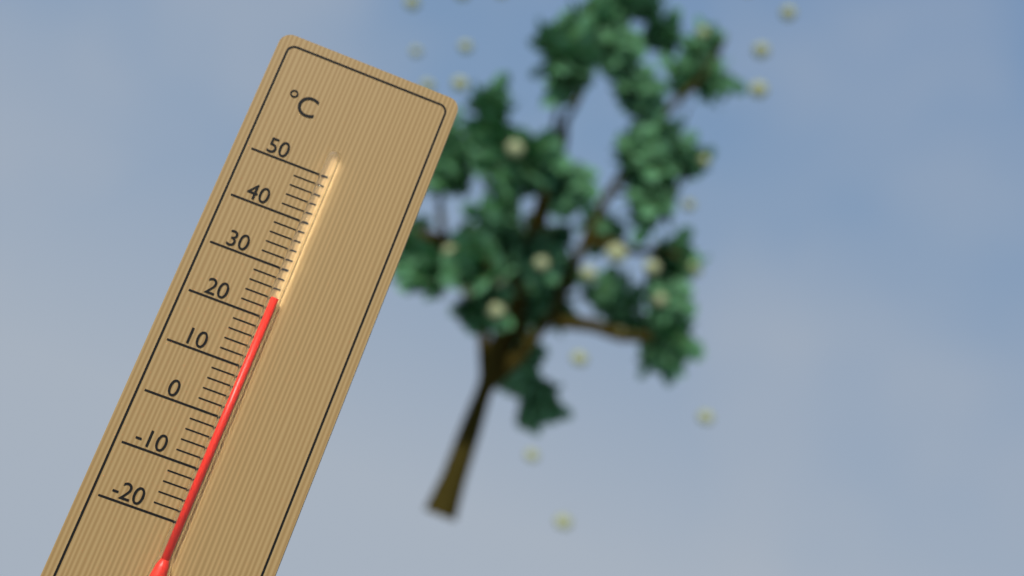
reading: 24 °C
